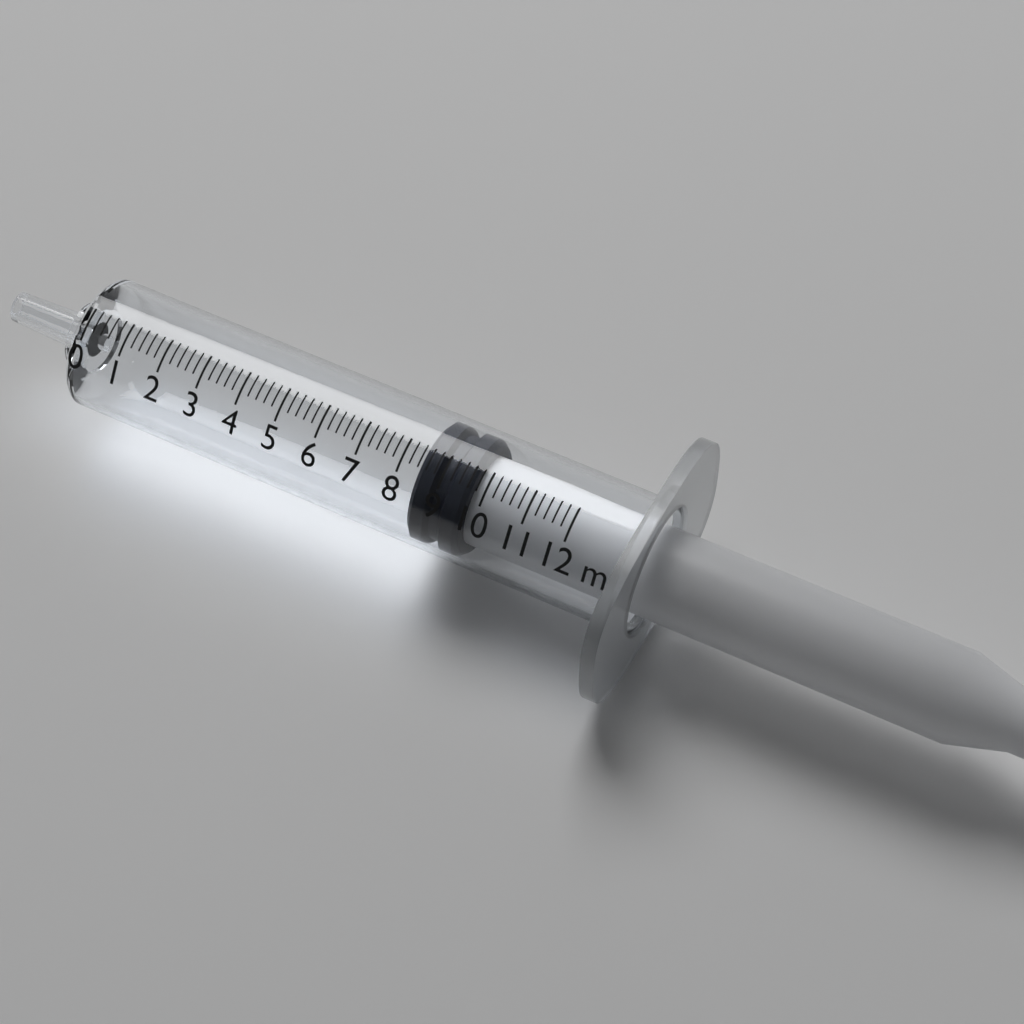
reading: 8.4 ml
